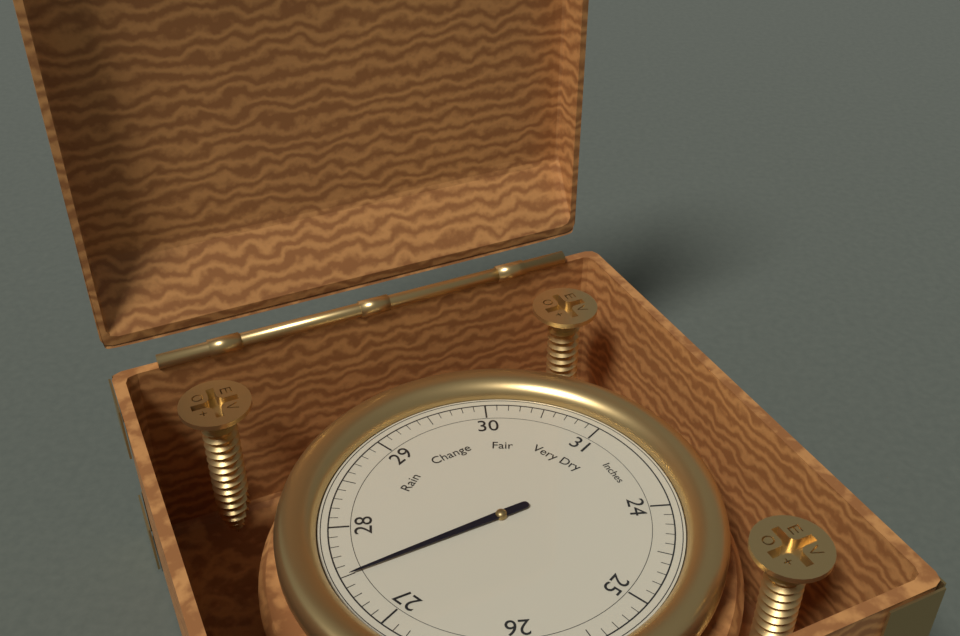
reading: 27.5 Inches
